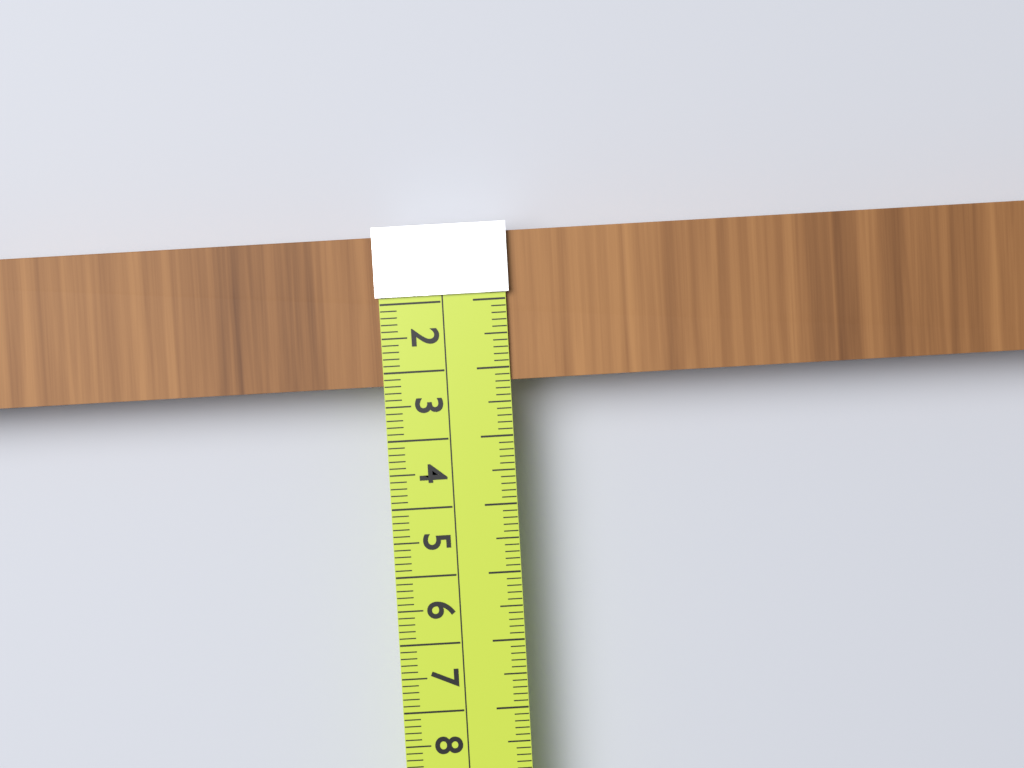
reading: 2.2 cm
